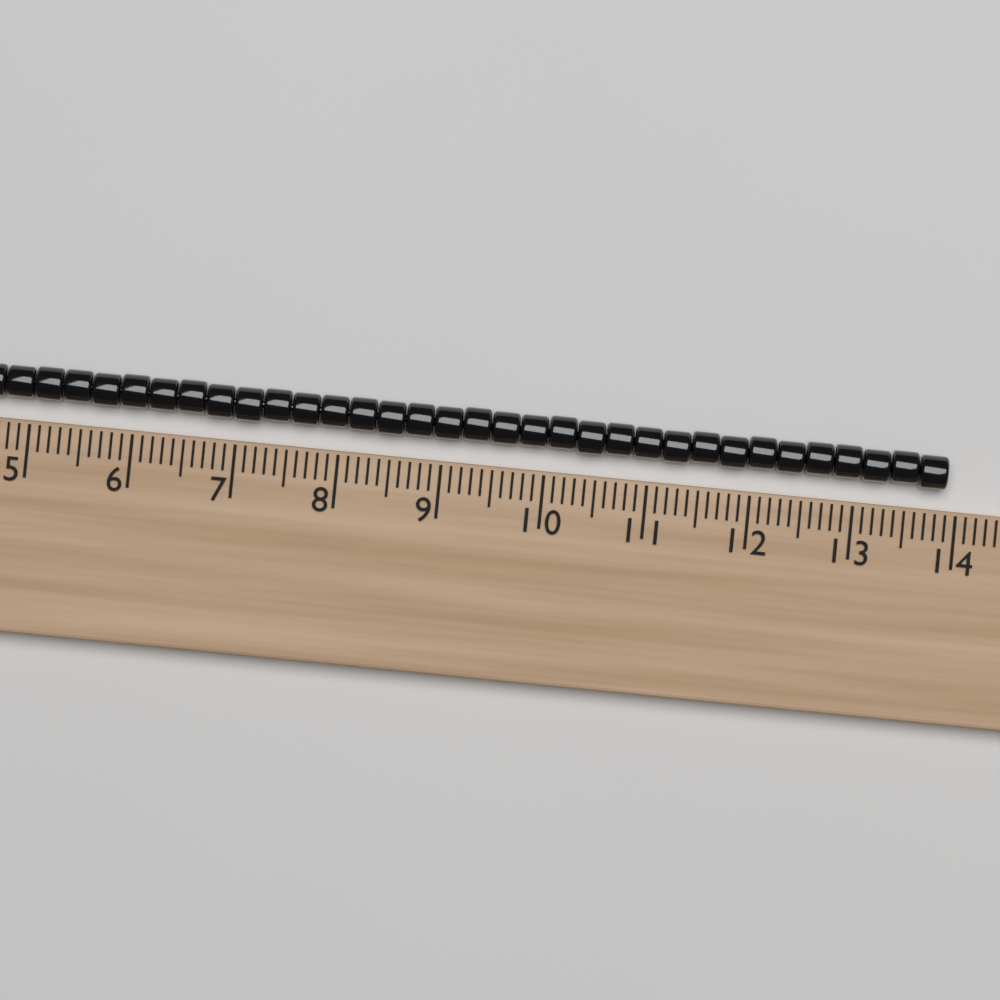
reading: 13.9 (no unit)
